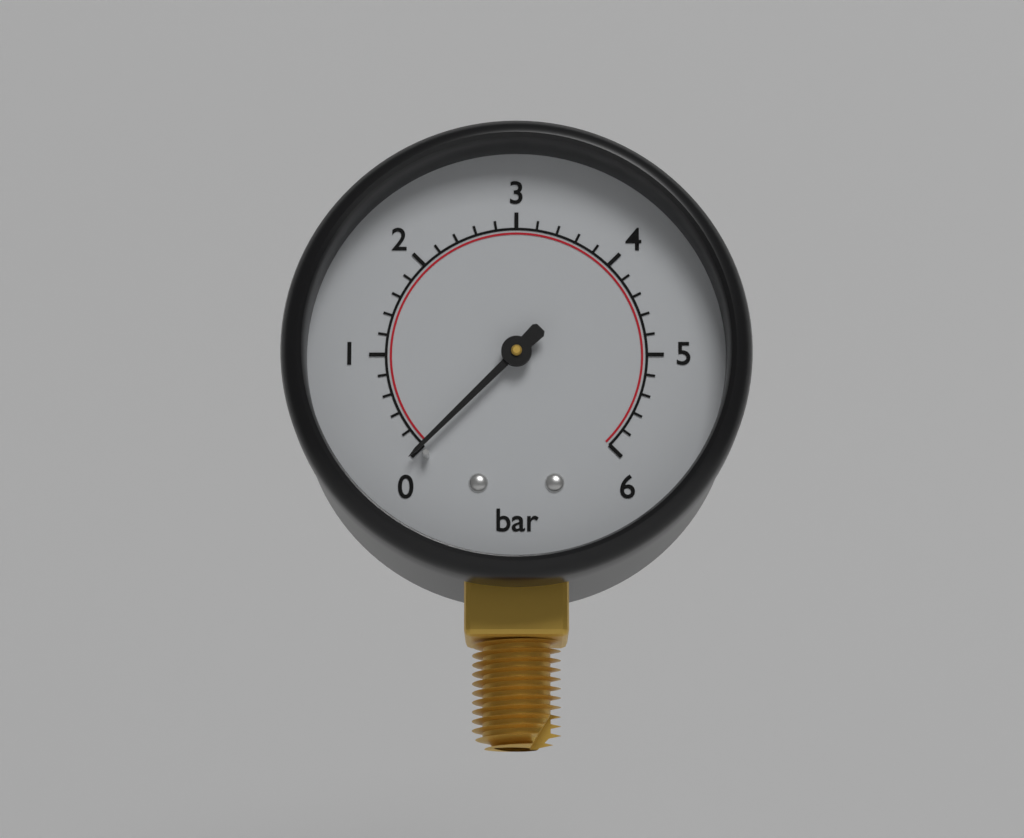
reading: 0.0 bar
